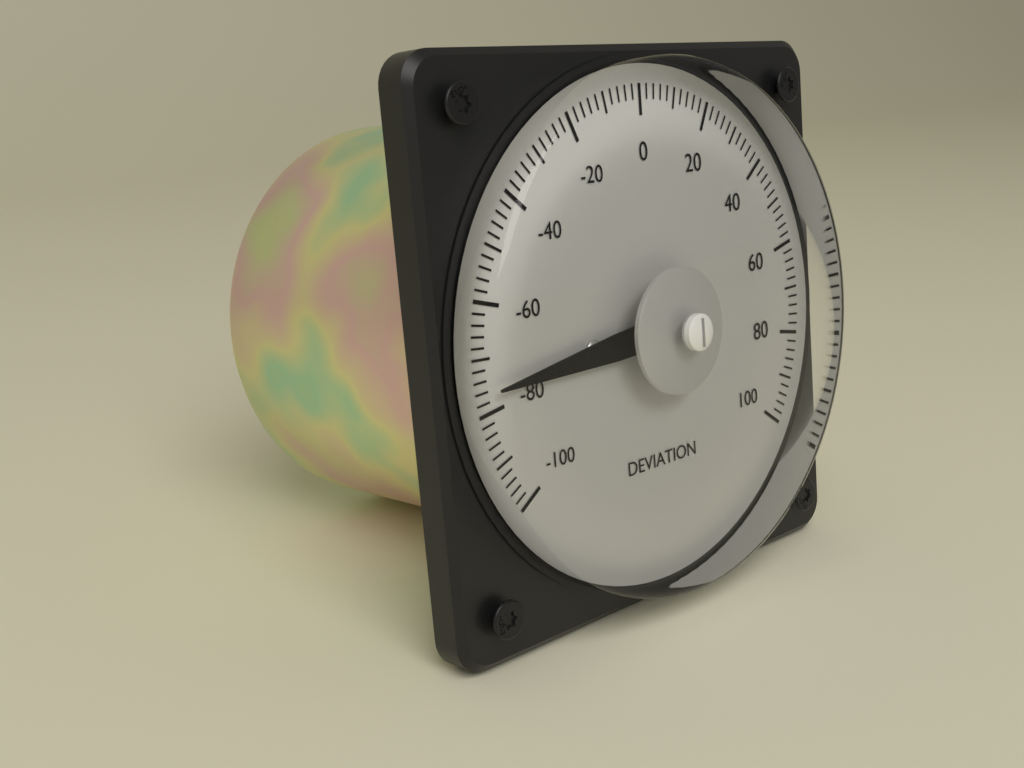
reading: -76 (no unit)
